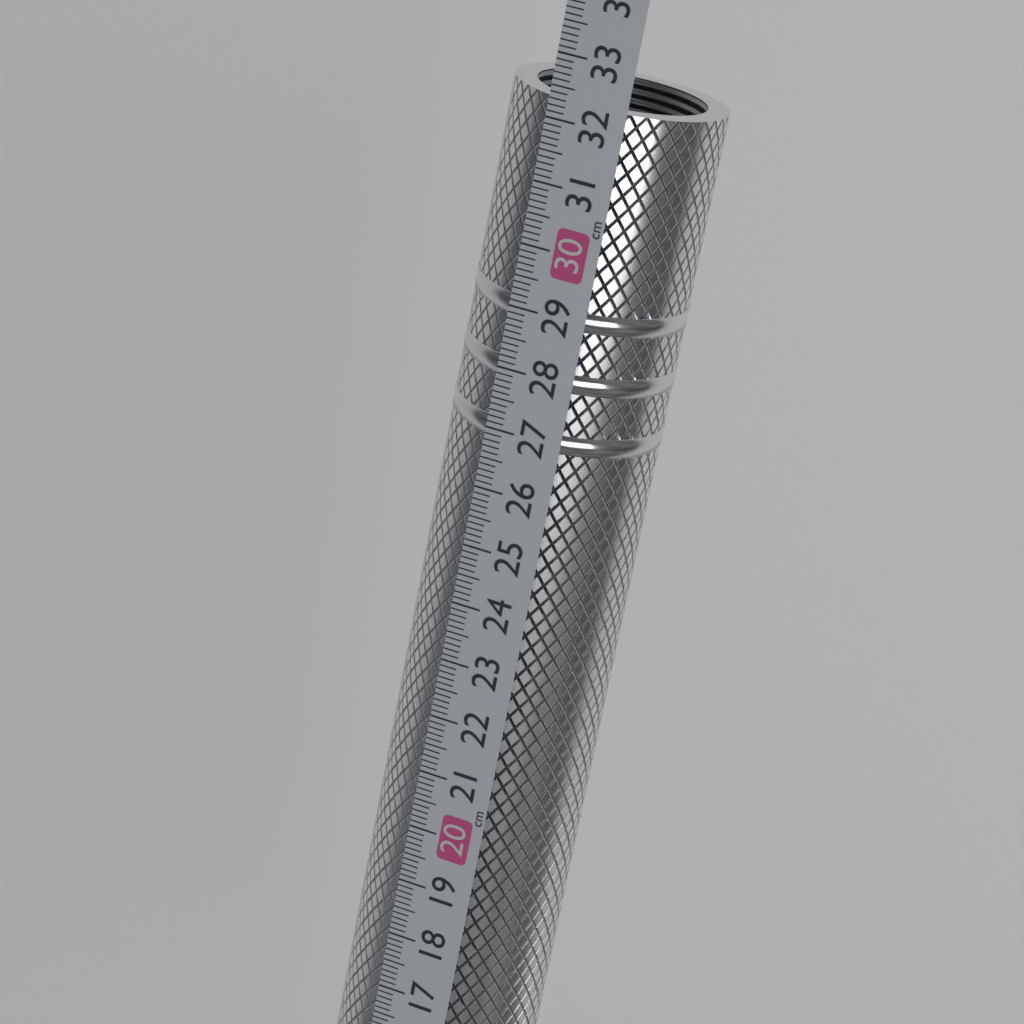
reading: 32.3 cm
